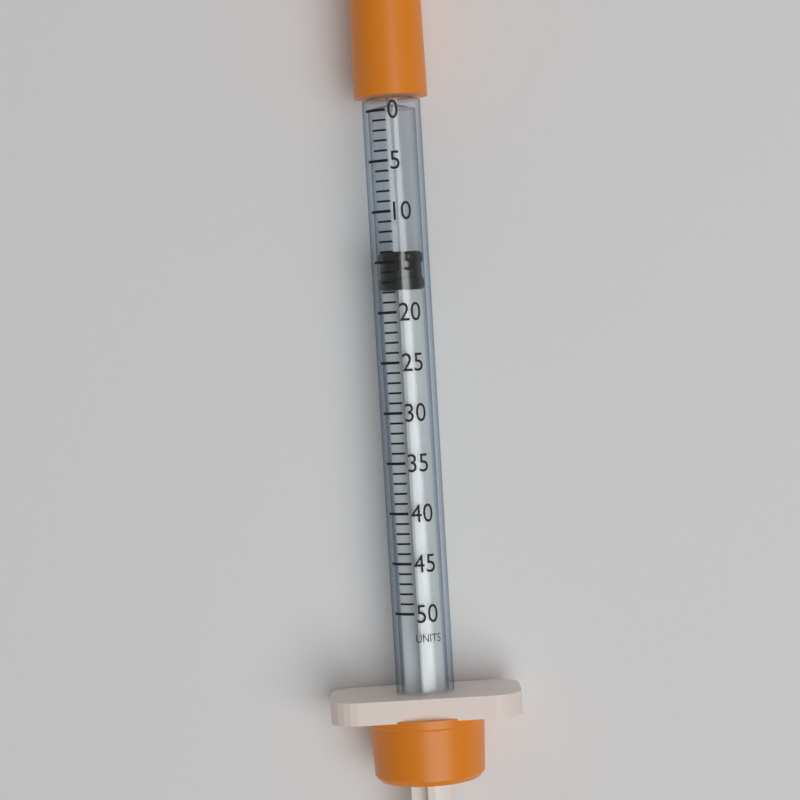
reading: 14 units
